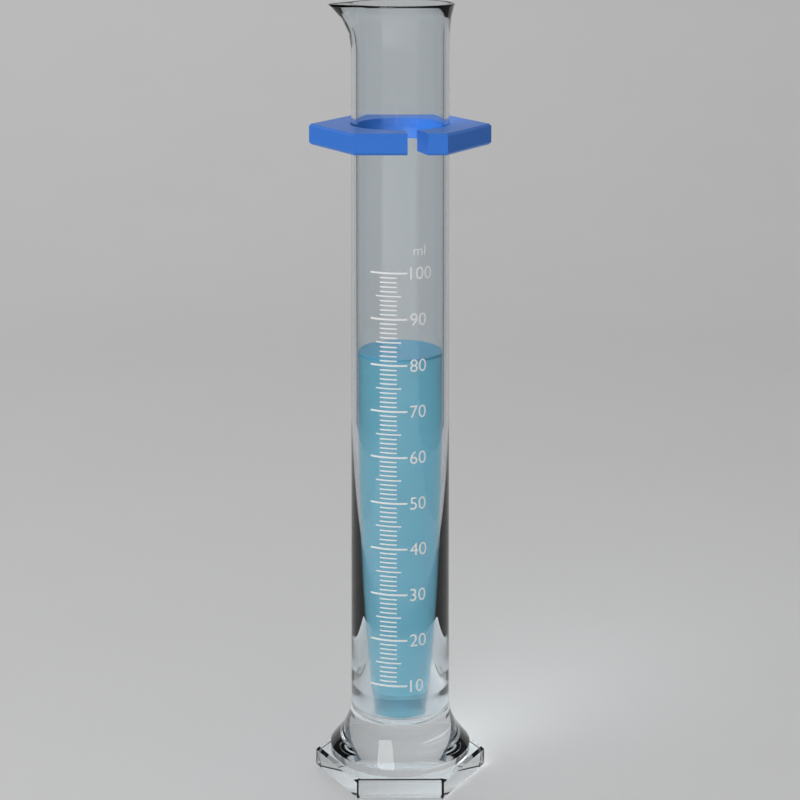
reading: 81 ml
